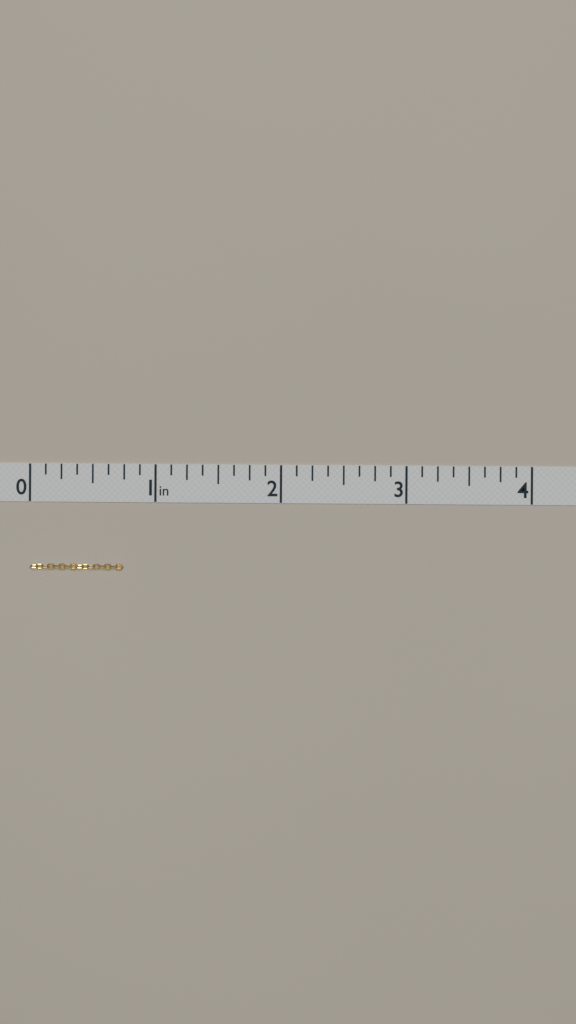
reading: 0.750 in
